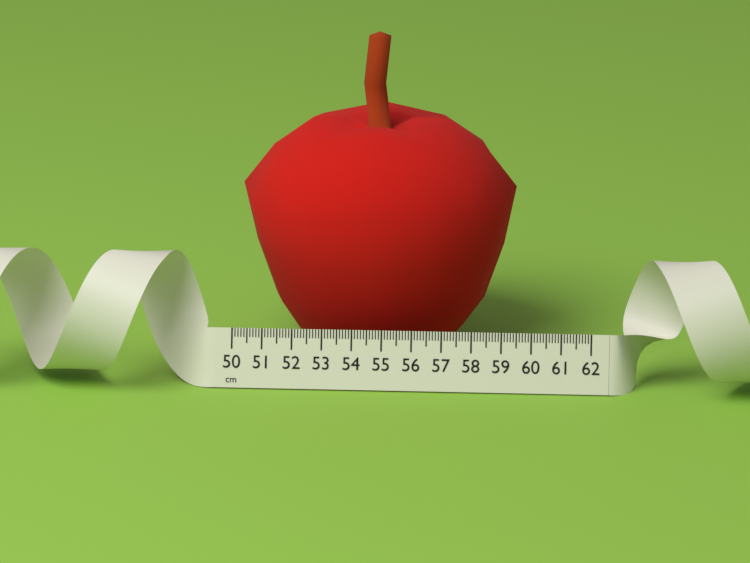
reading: 59.3 cm
